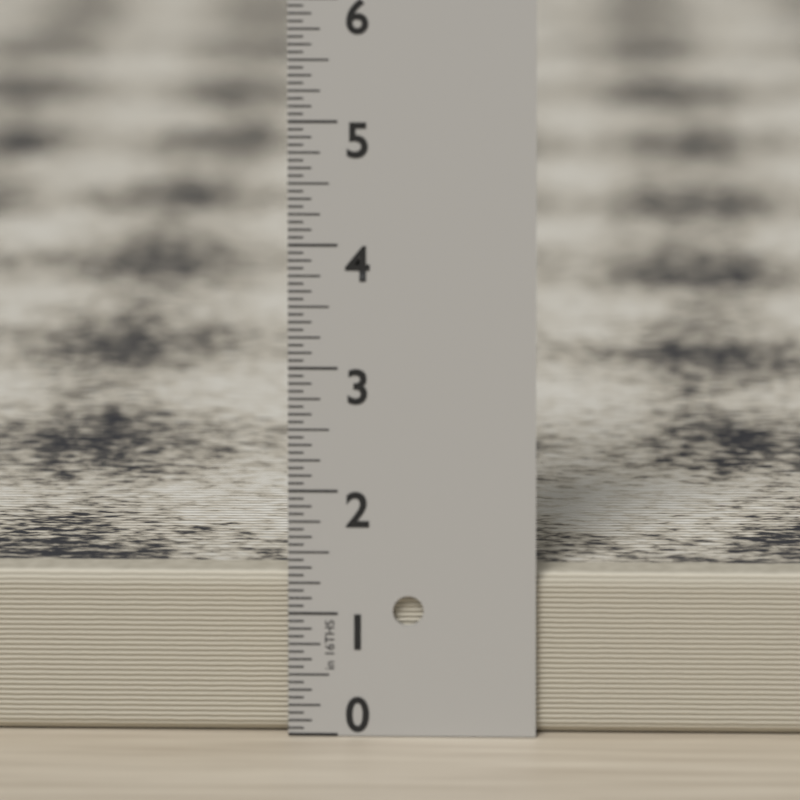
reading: 1.3125 in
